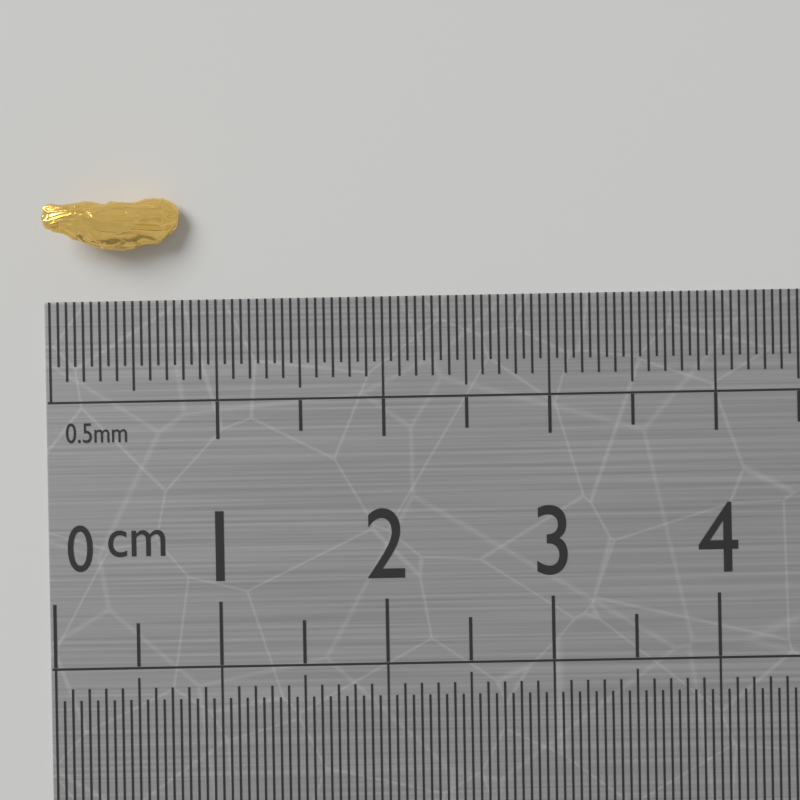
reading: 0.80 cm
